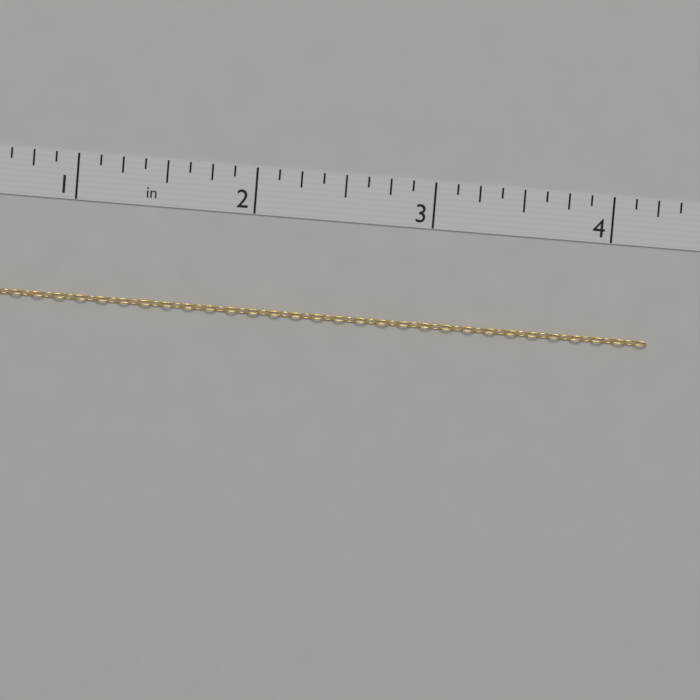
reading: 4.250 in
